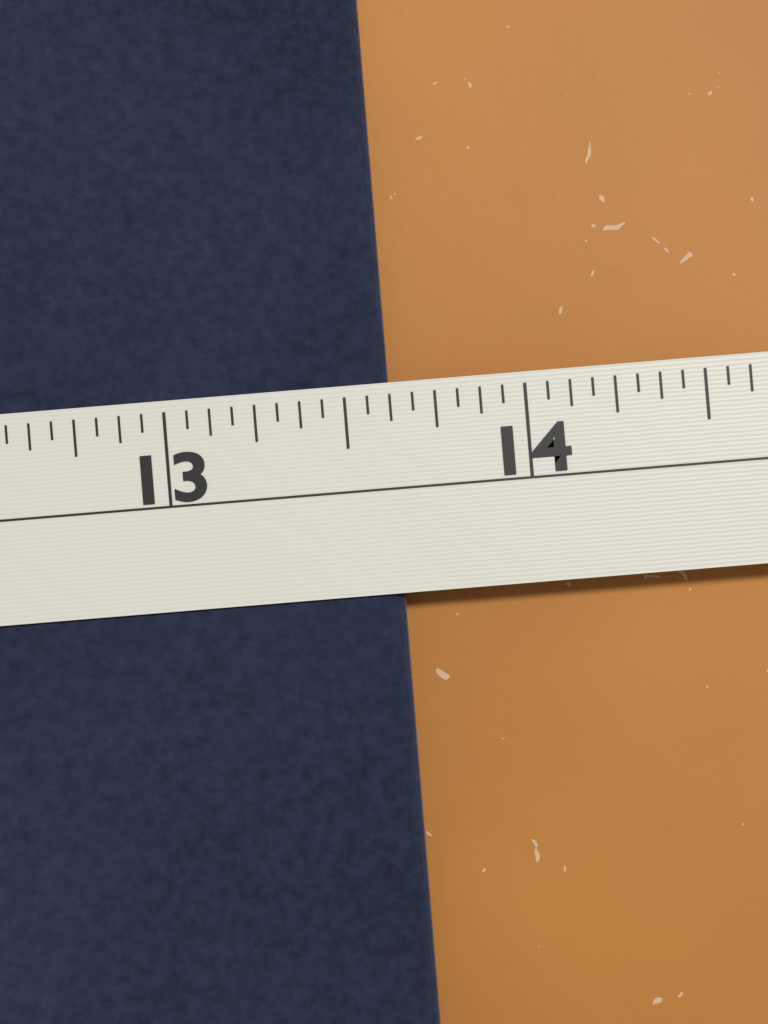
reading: 13.6250 in
